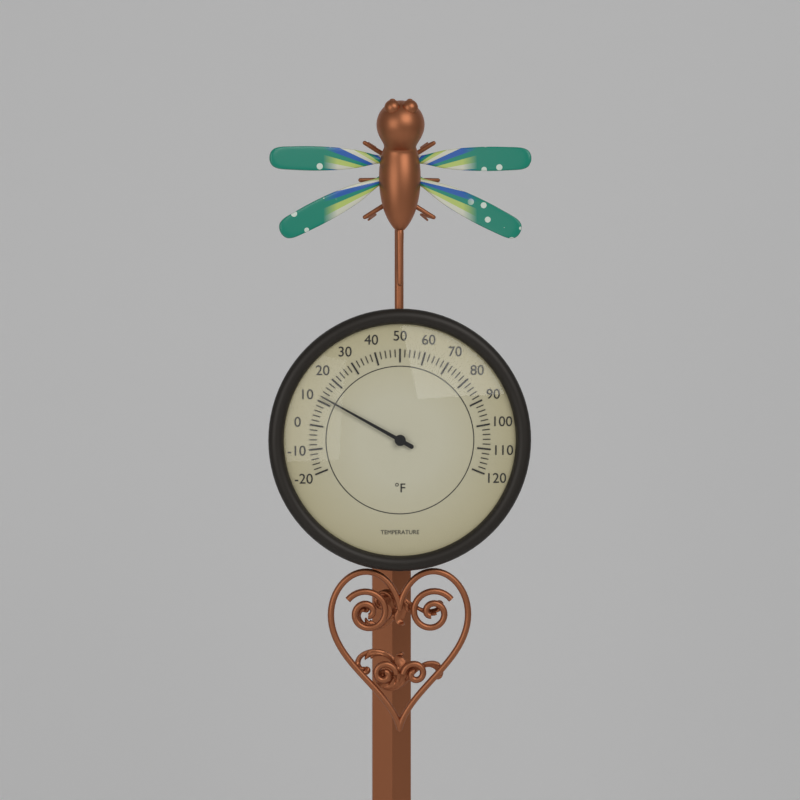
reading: 12 °F
